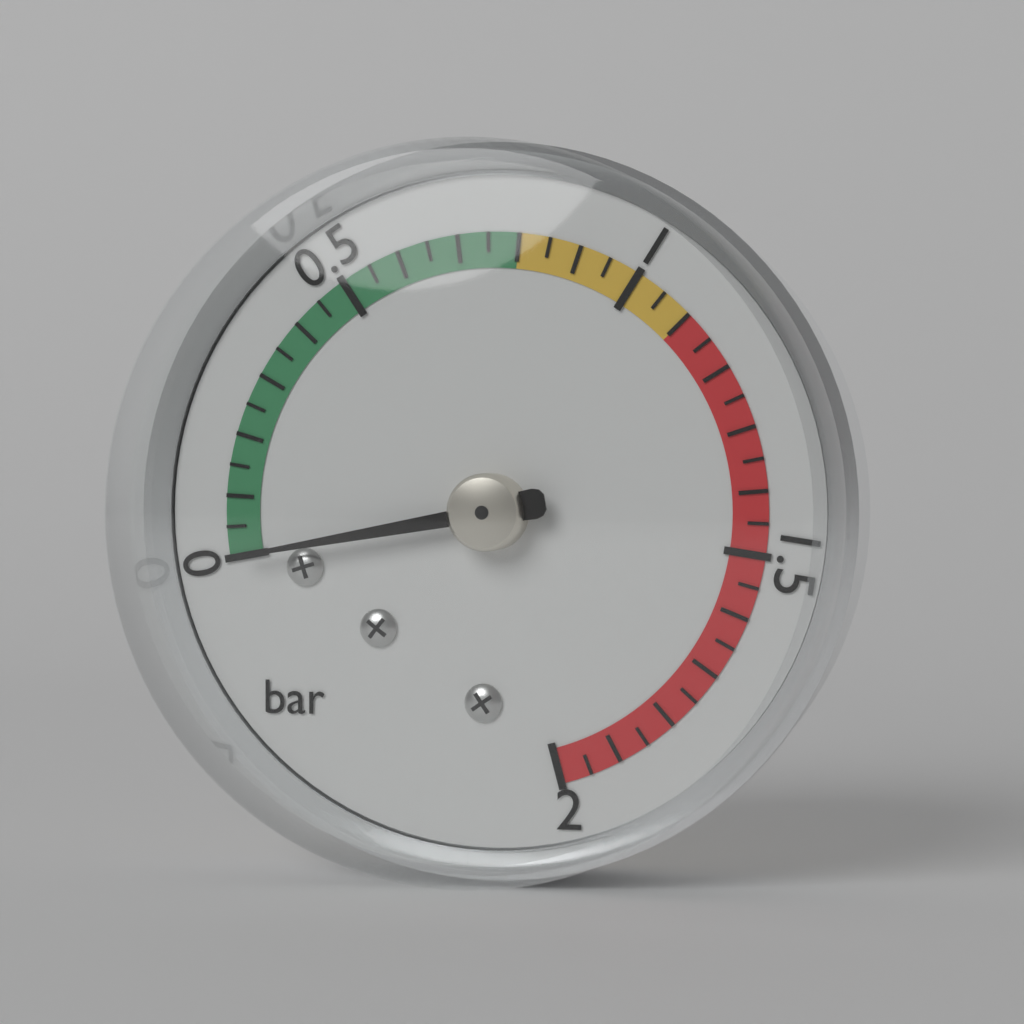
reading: 0.00 bar
